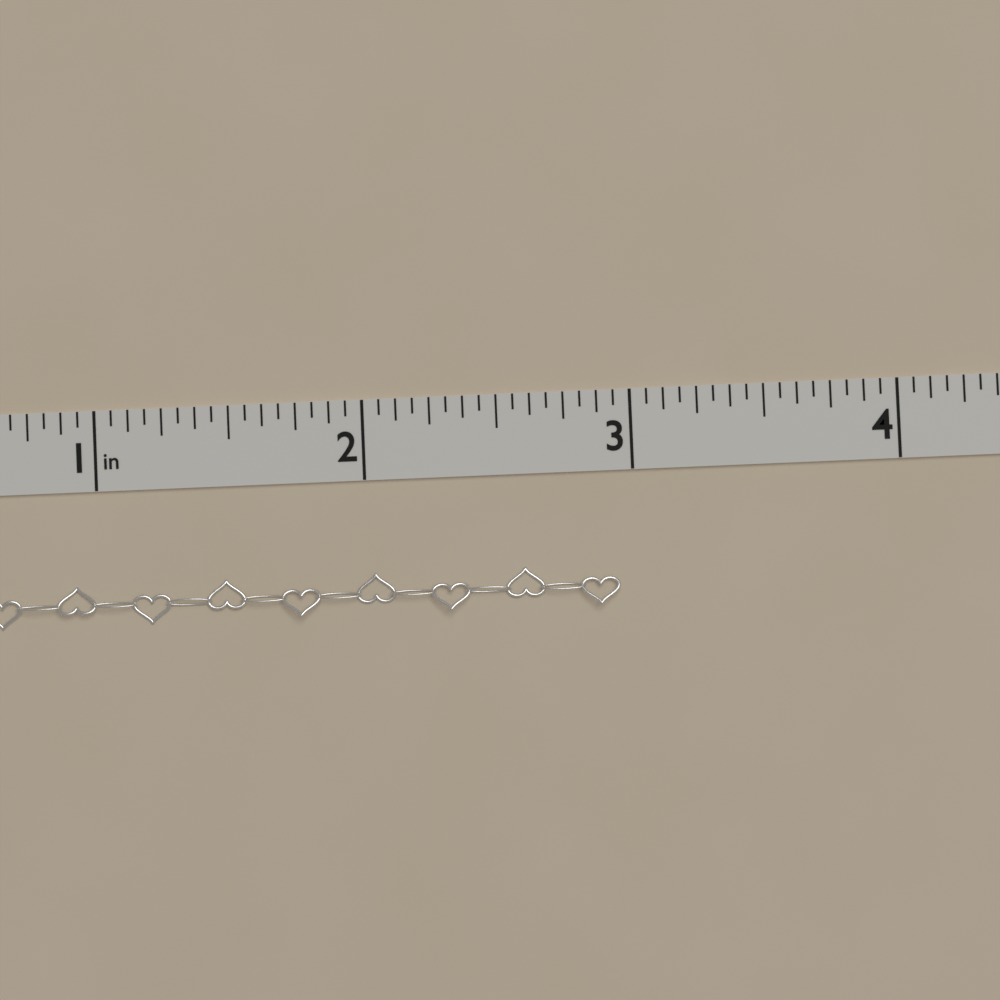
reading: 2.9375 in
